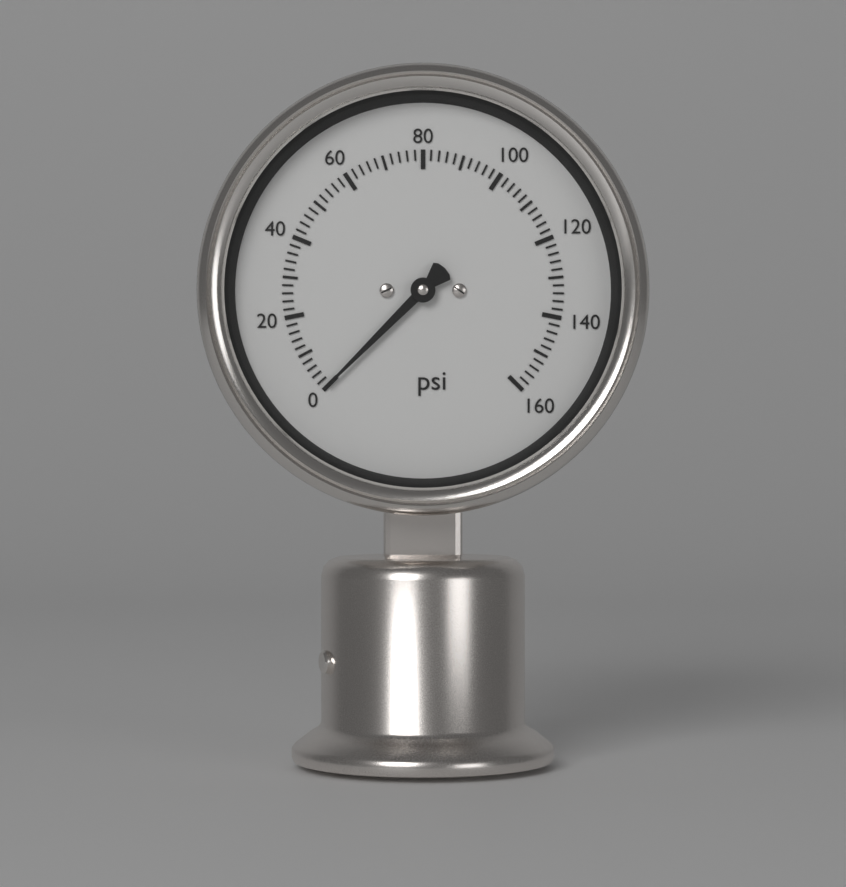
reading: 0 psi
